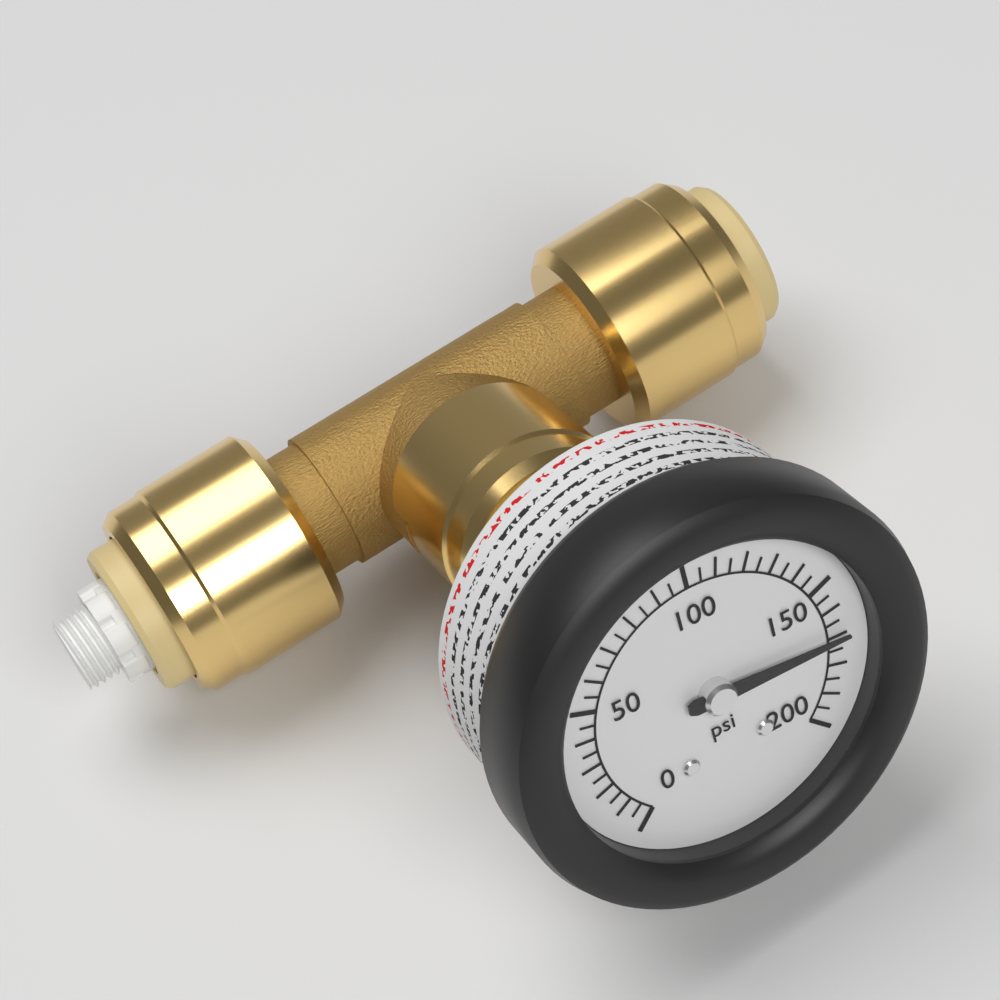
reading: 170 psi
